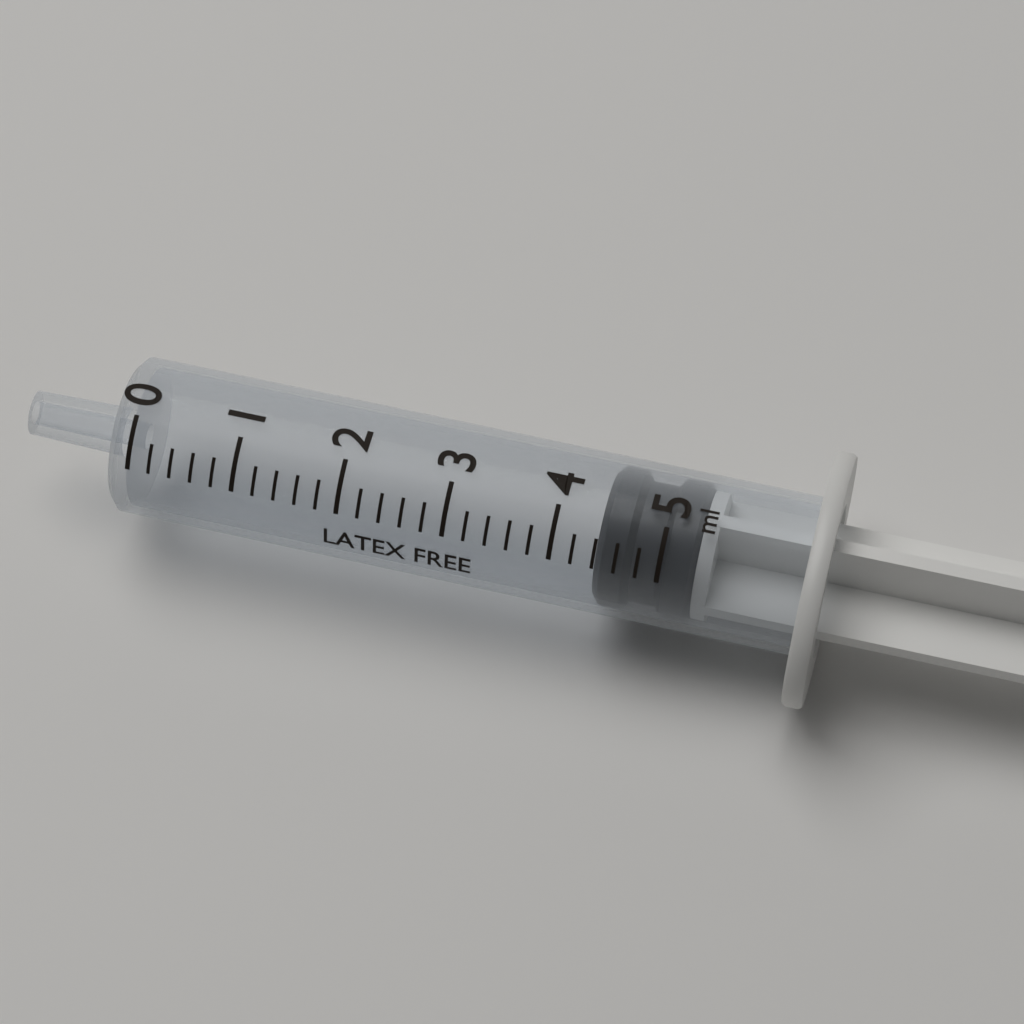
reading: 4.4 ml
